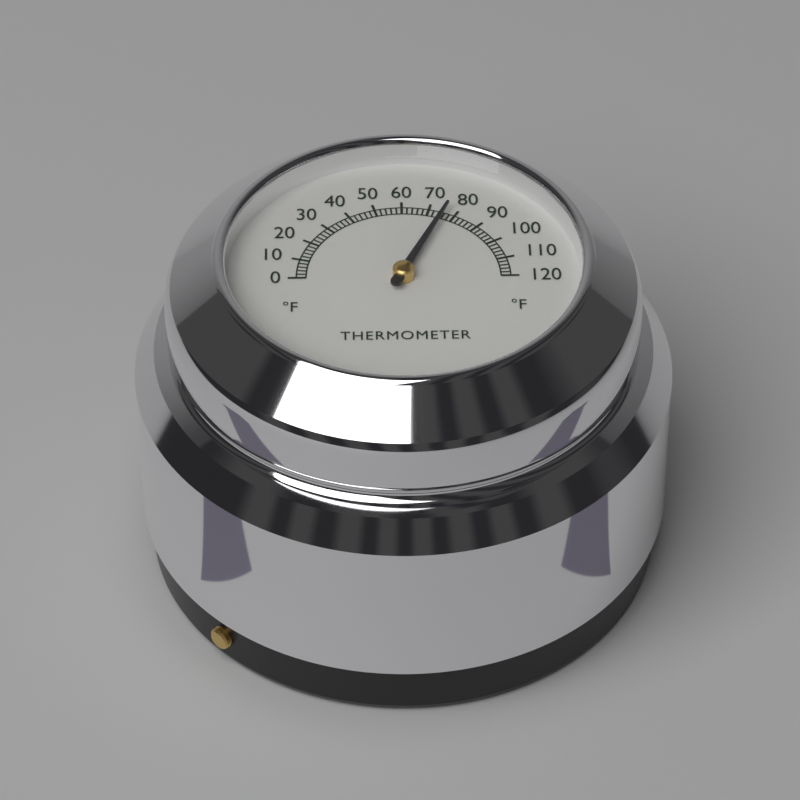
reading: 76 °F
